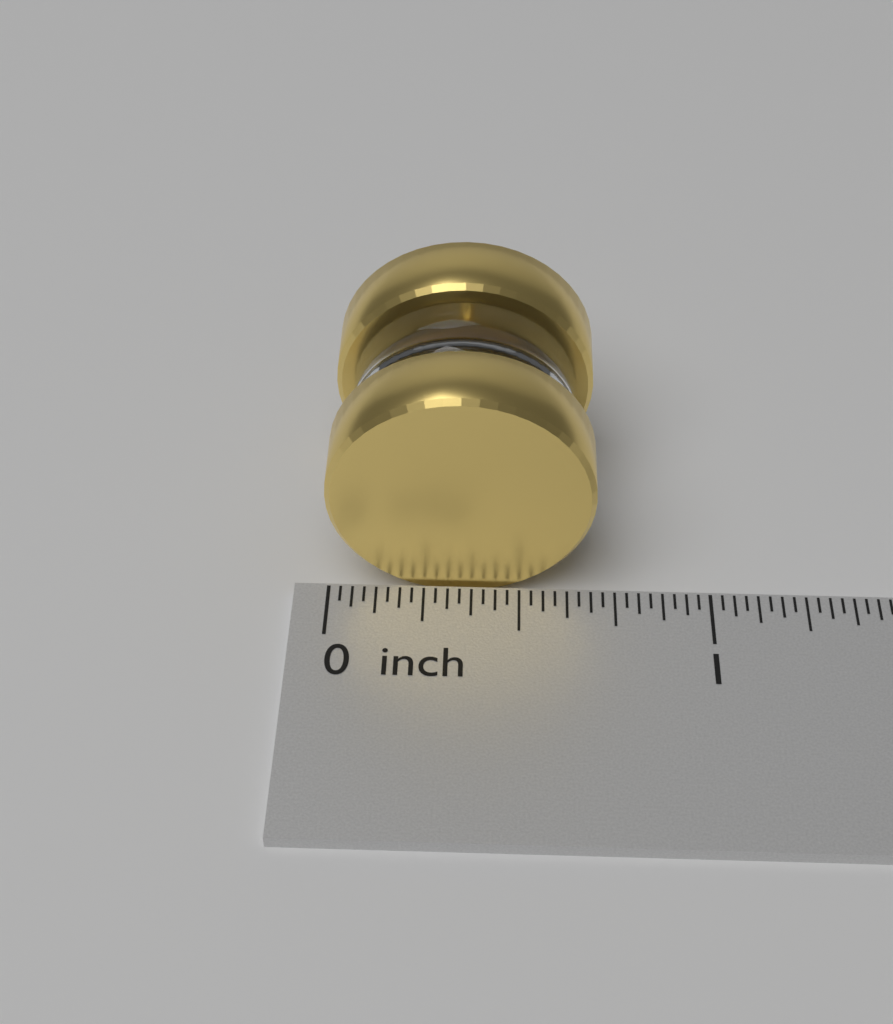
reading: 0.68750 inch
